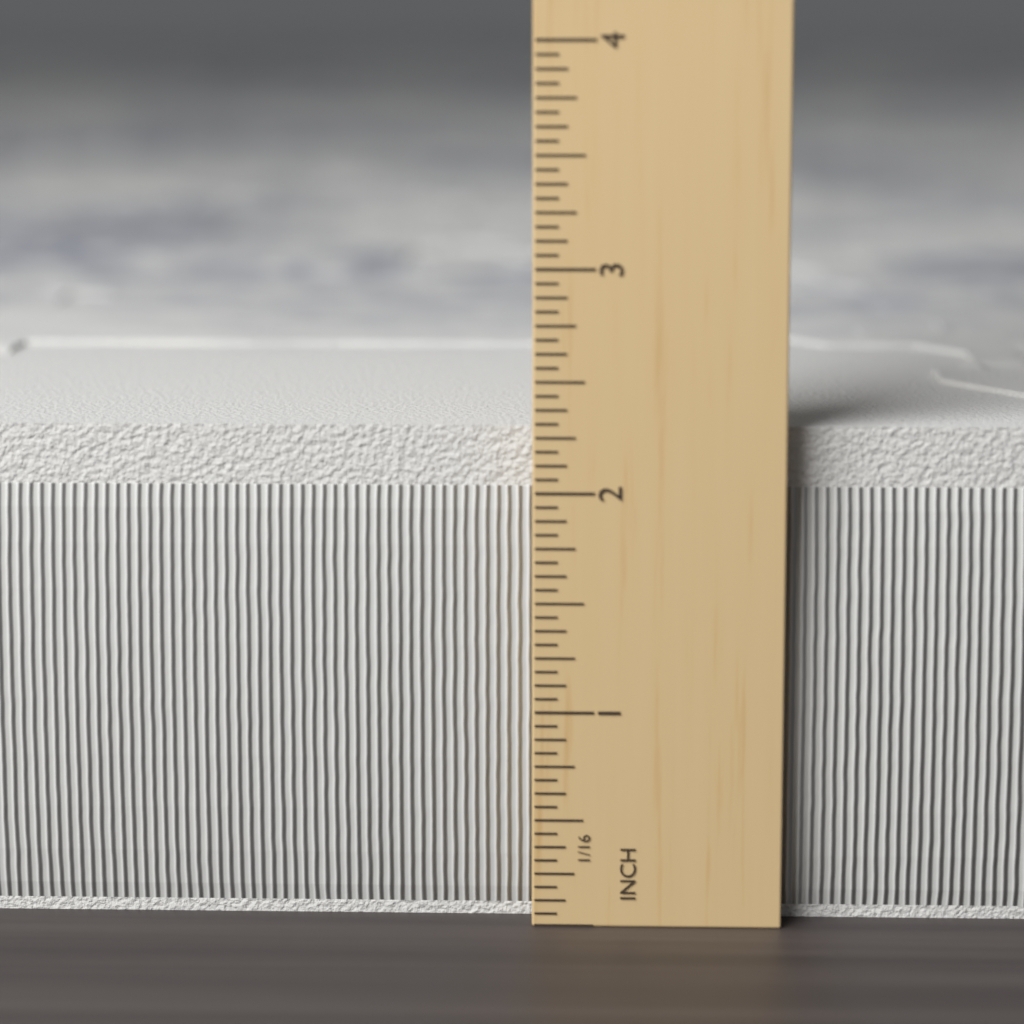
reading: 2.3125 in
